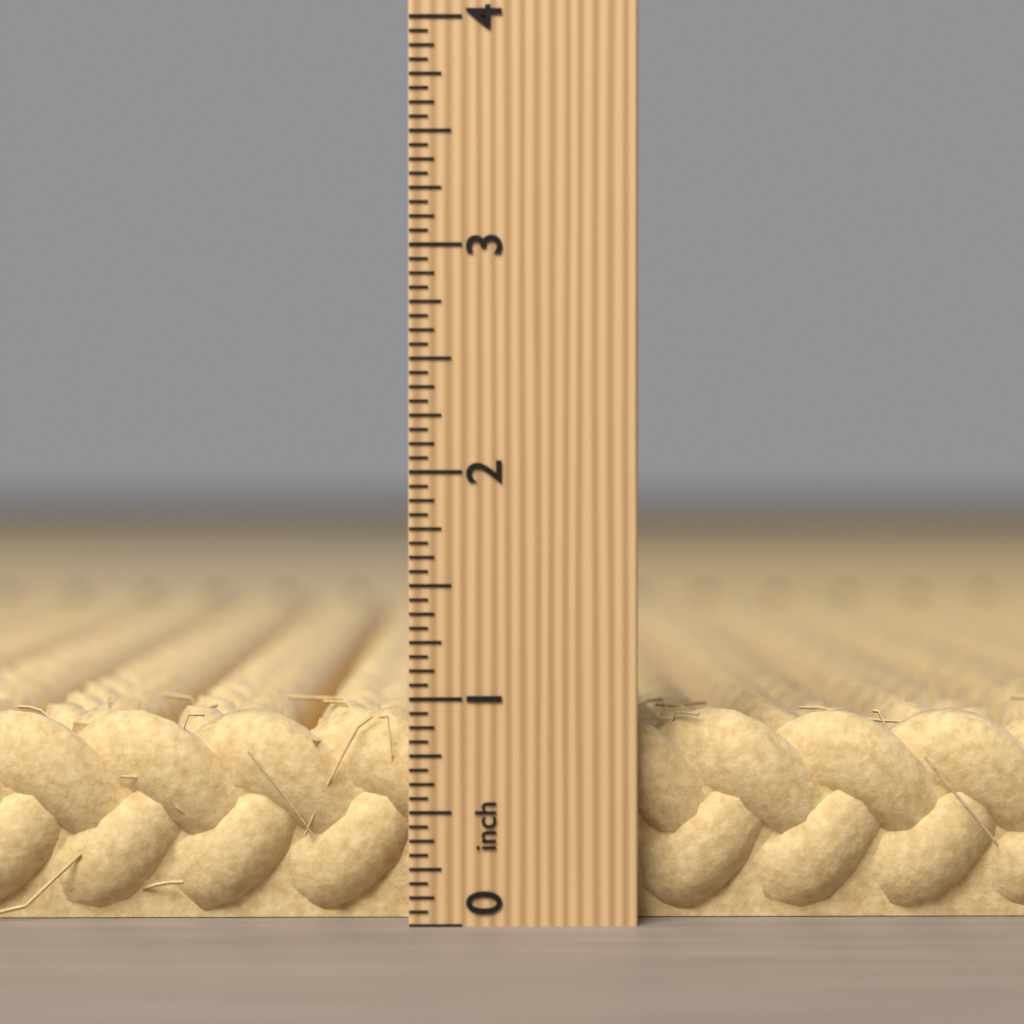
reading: 0.9375 inch
